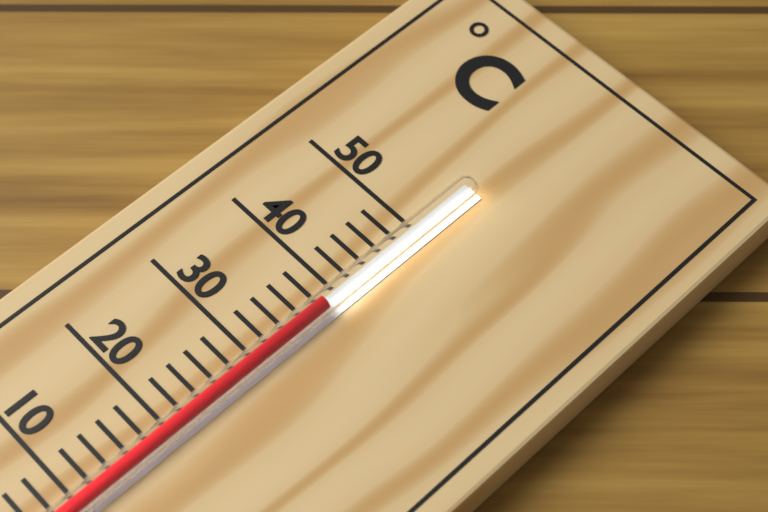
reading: 38 °C
